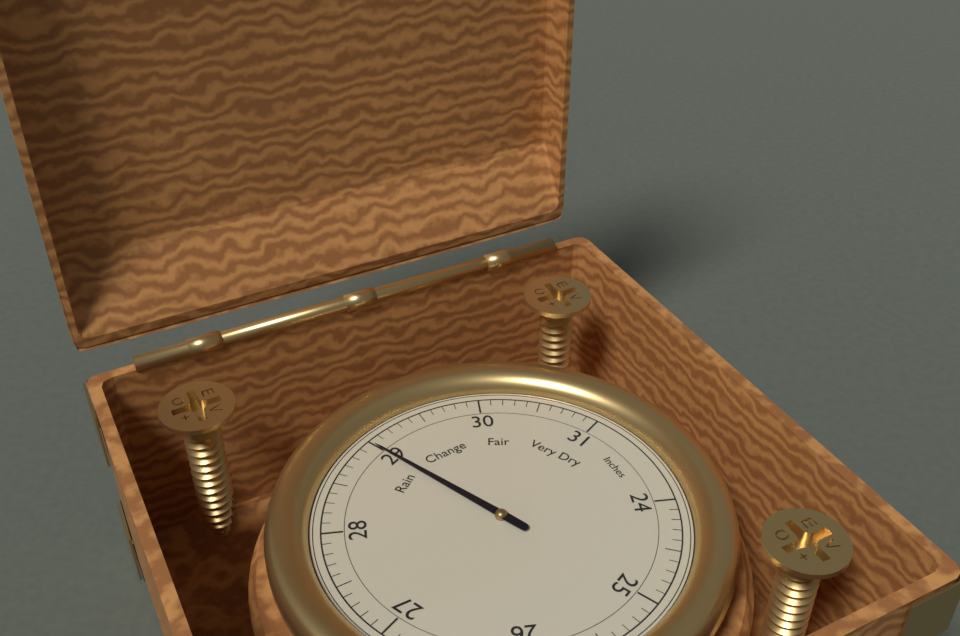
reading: 29.0 Inches
